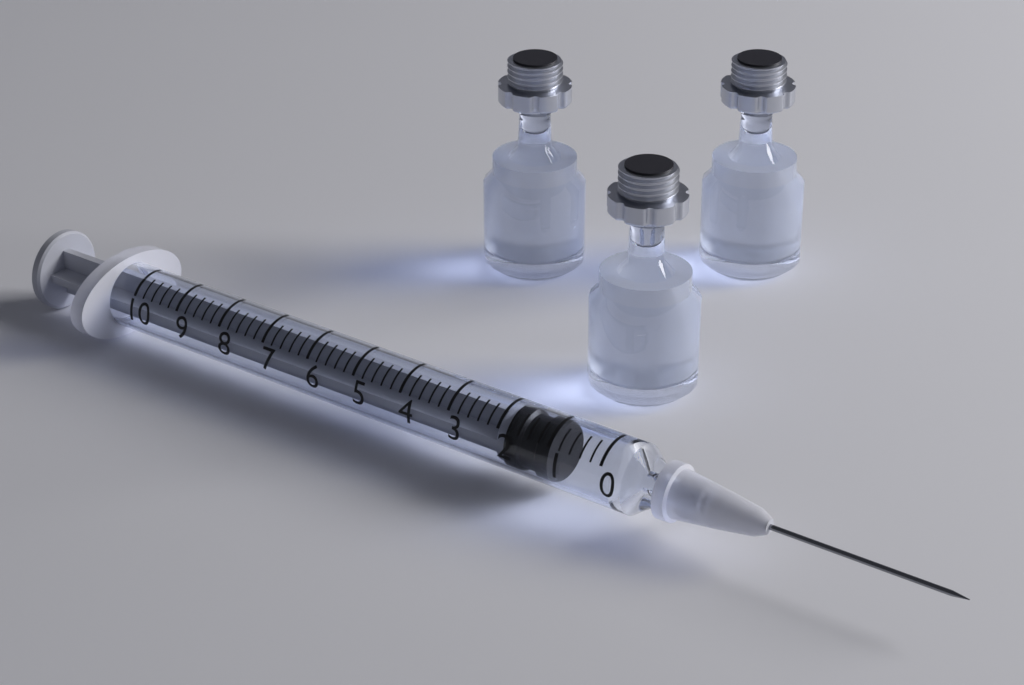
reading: 1.0 (no unit)
